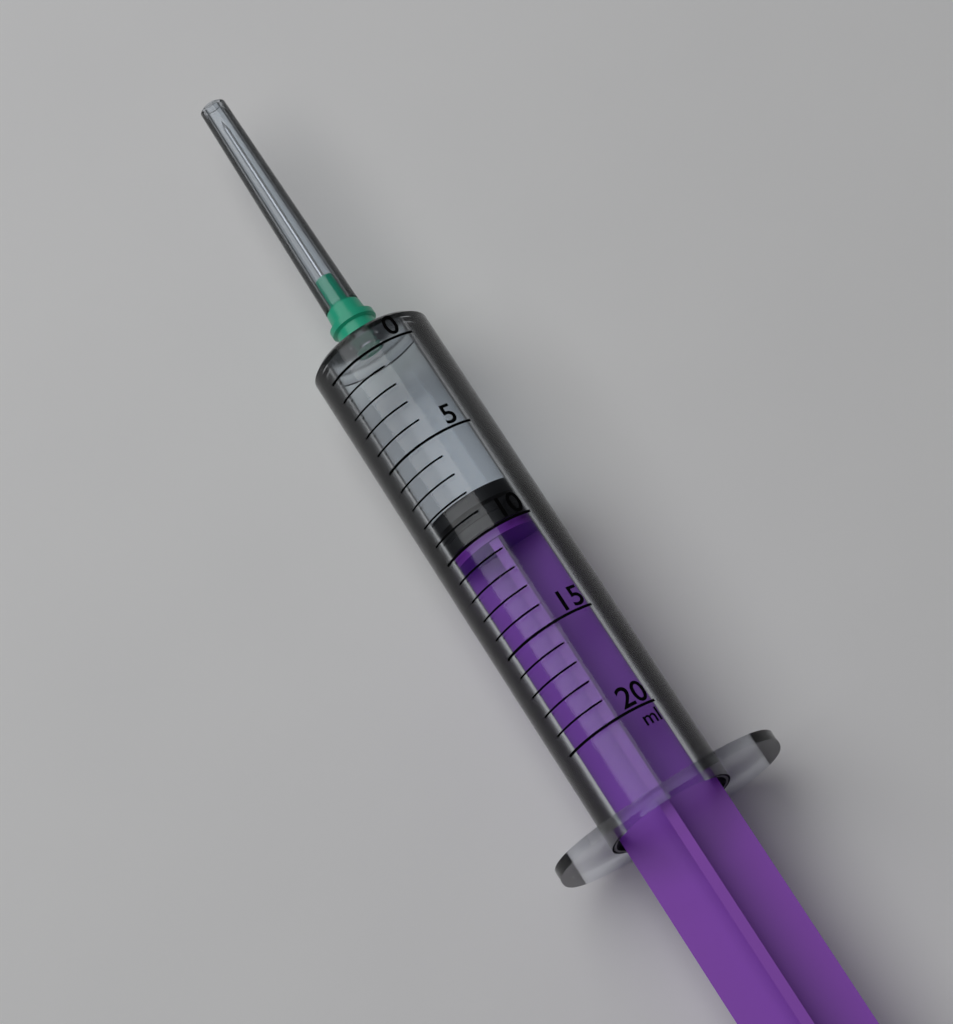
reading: 8 ml
